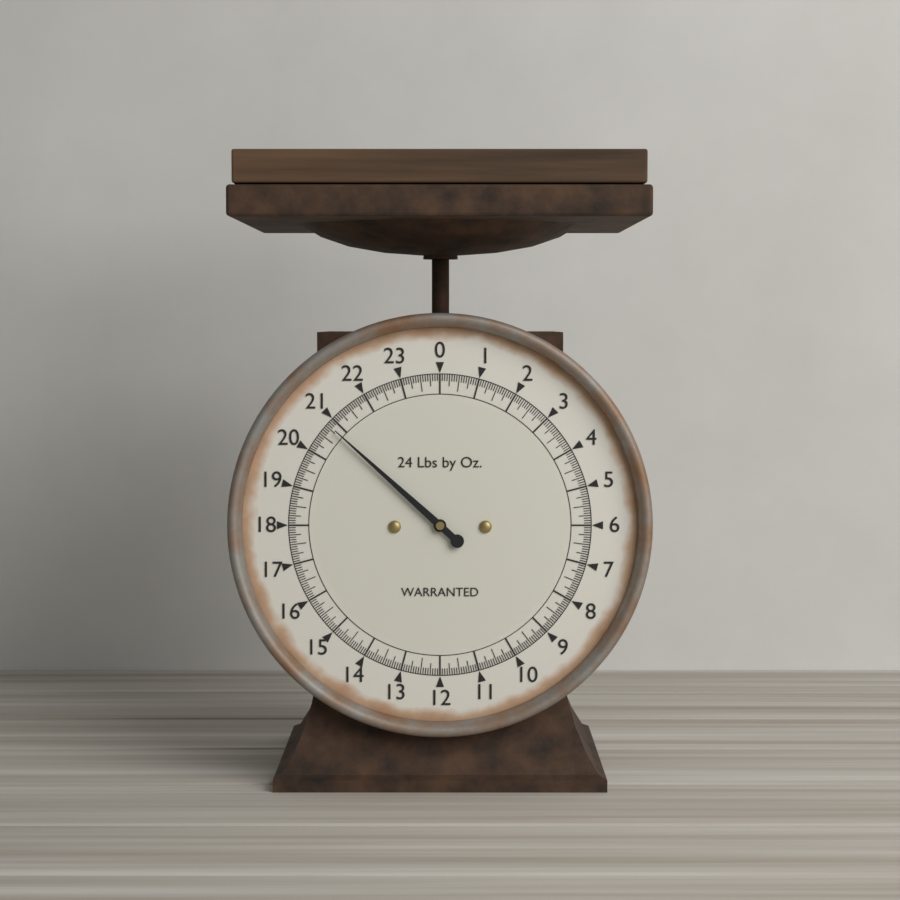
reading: 20.8125 lb
